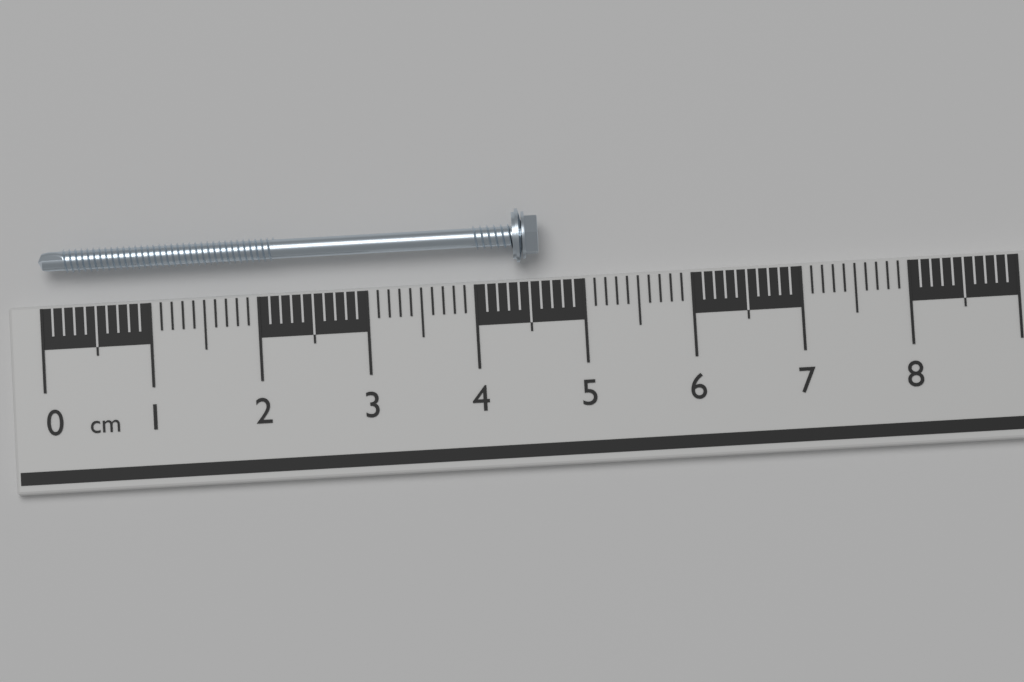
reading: 4.6 cm
